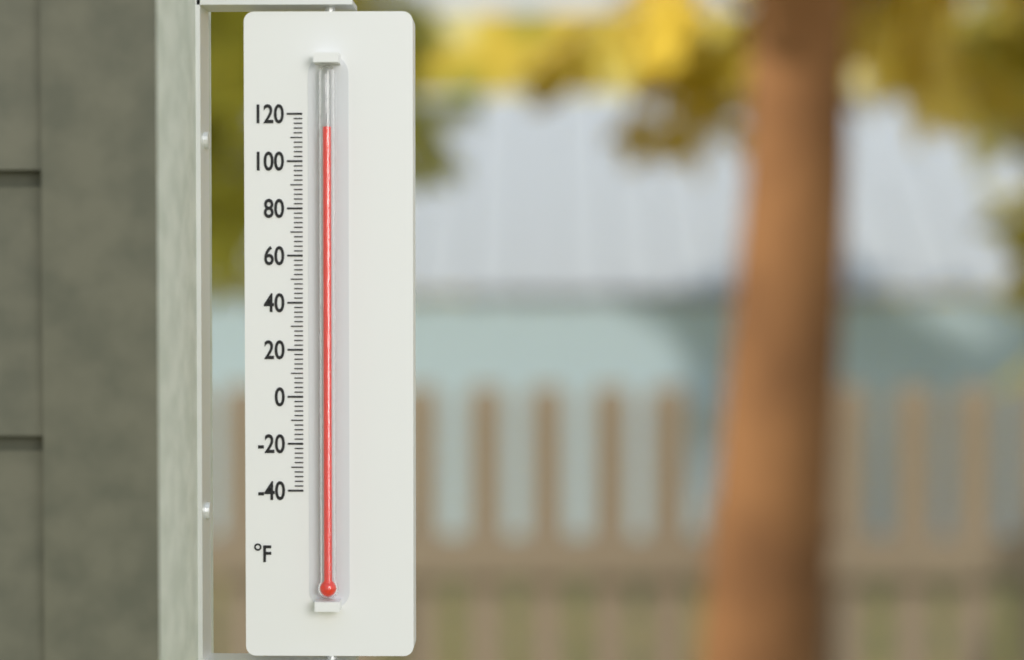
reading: 114 °F
